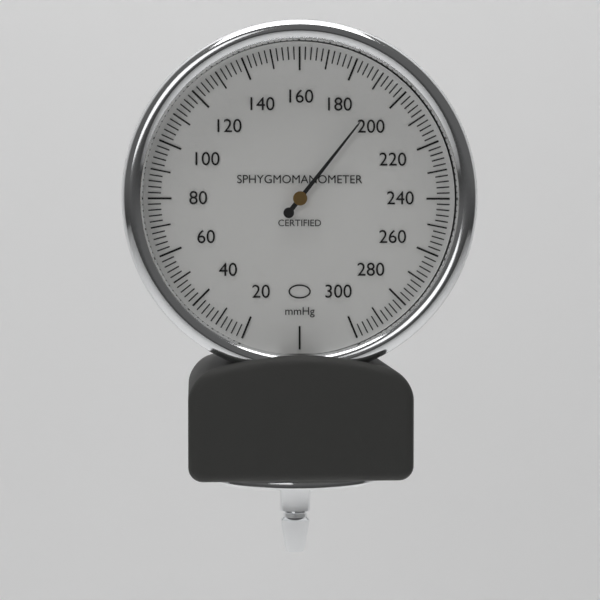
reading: 194 mmHg
